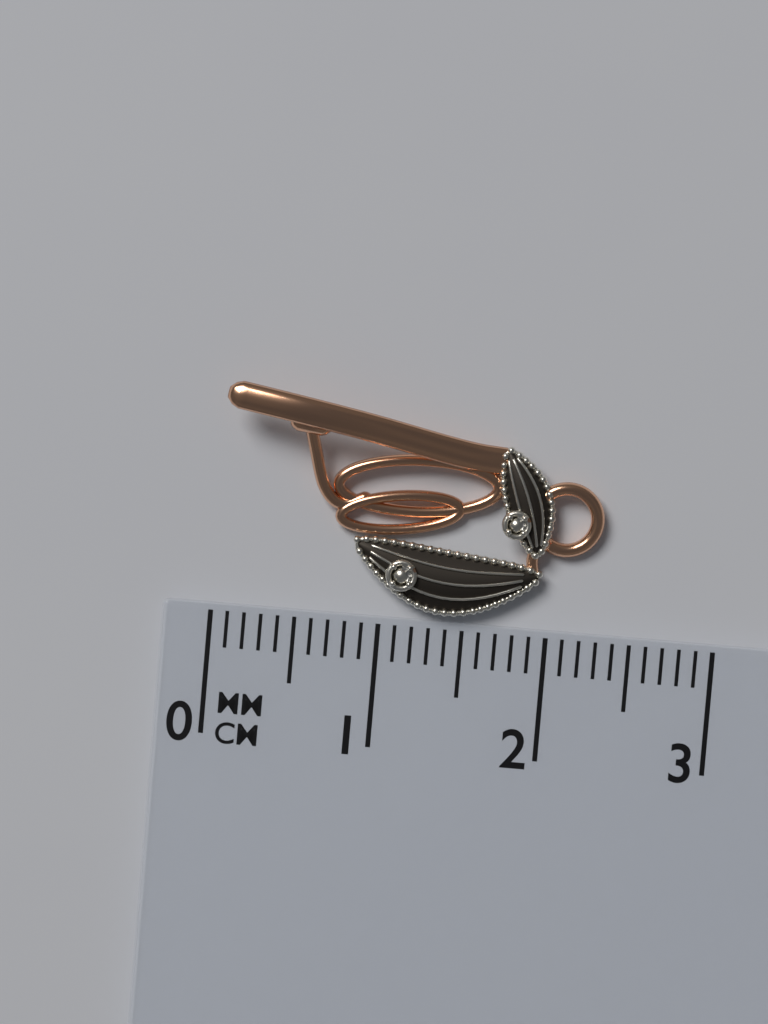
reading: 2.3 cm
